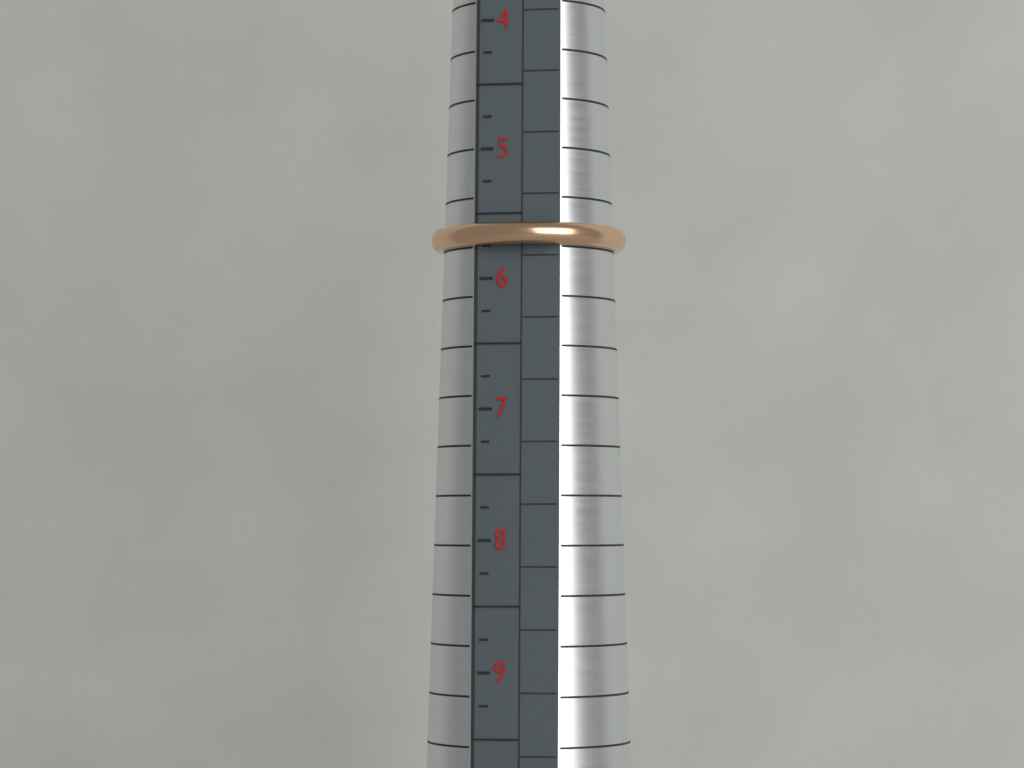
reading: 5.75 (no unit)
